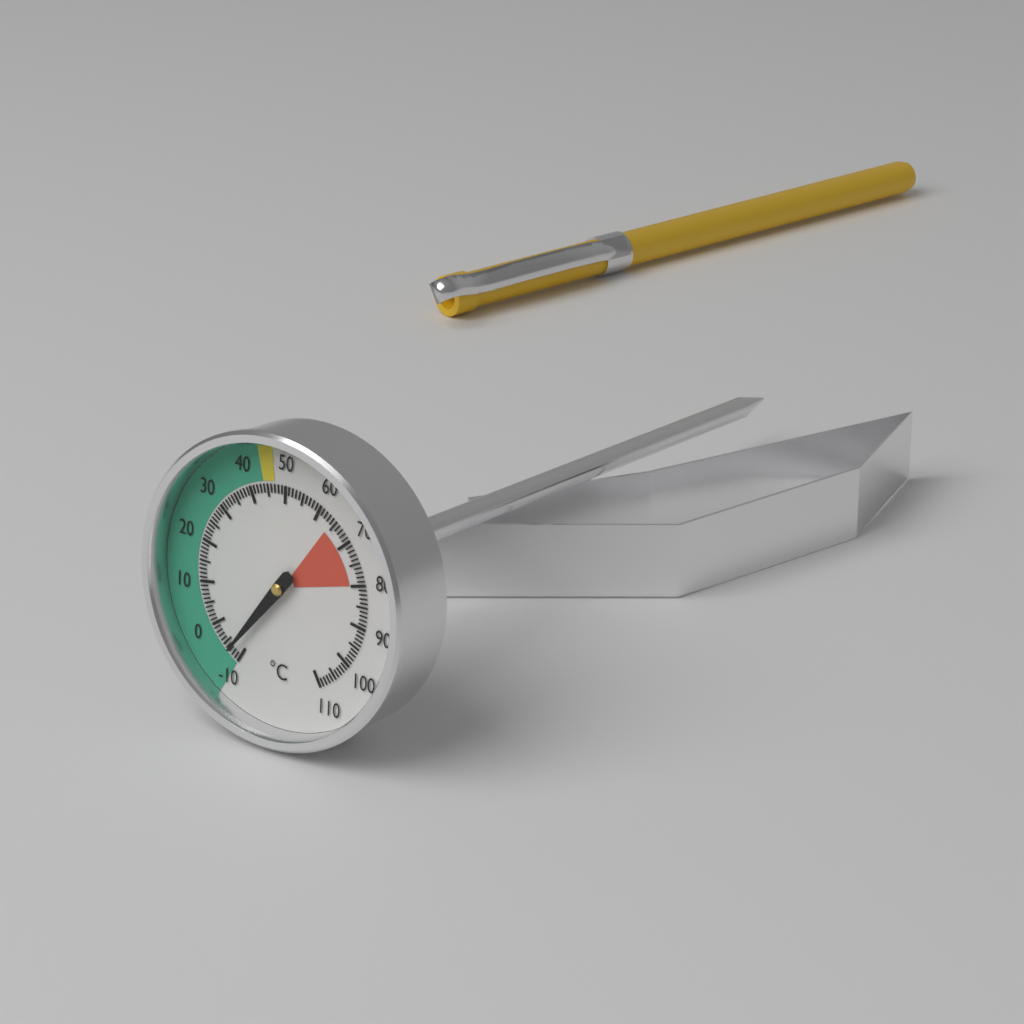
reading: -7 °C
